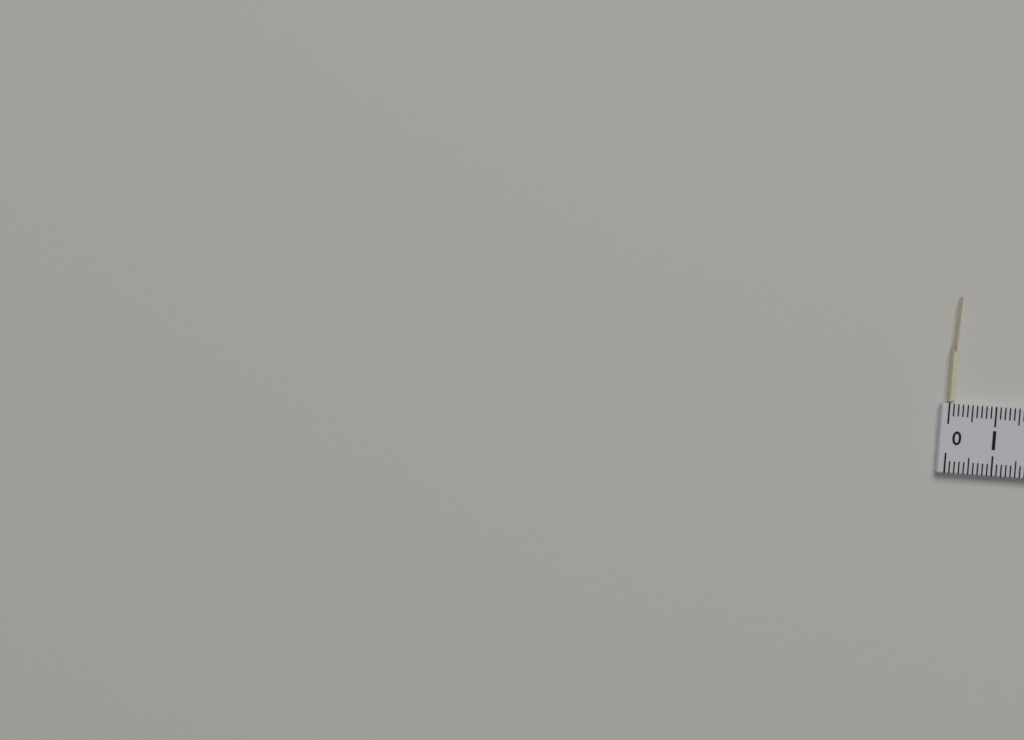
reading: 0.1 cm
